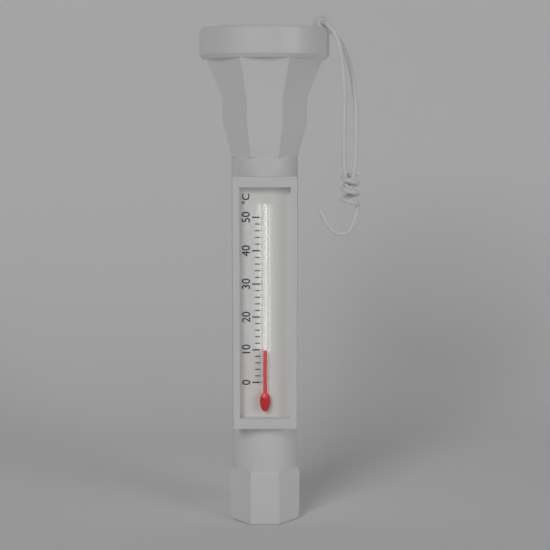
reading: 10 °C
